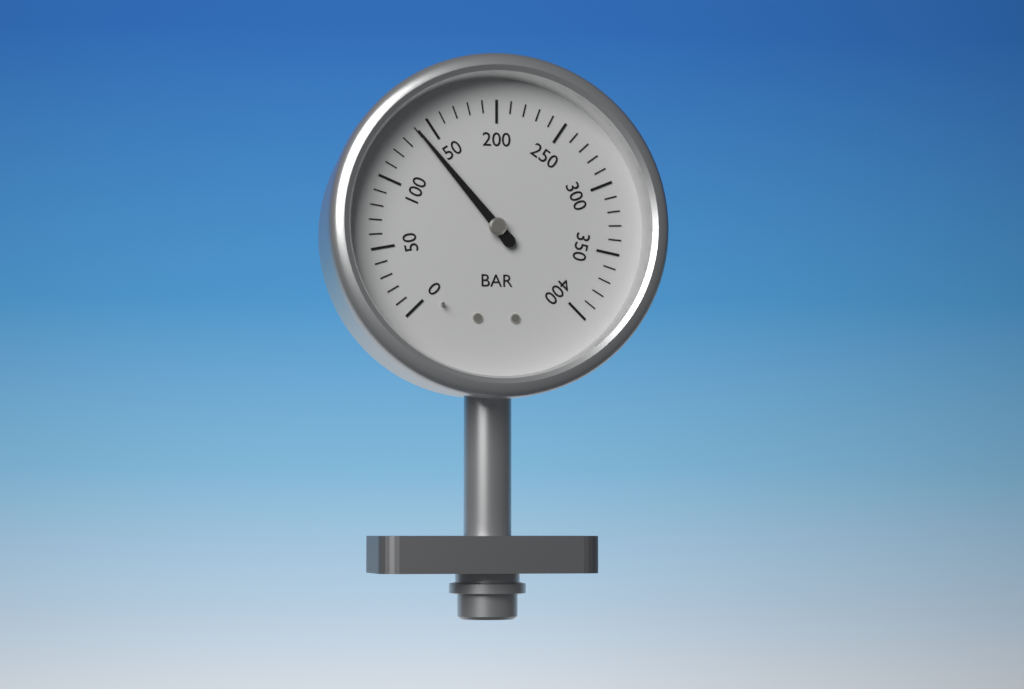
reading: 140 bar
